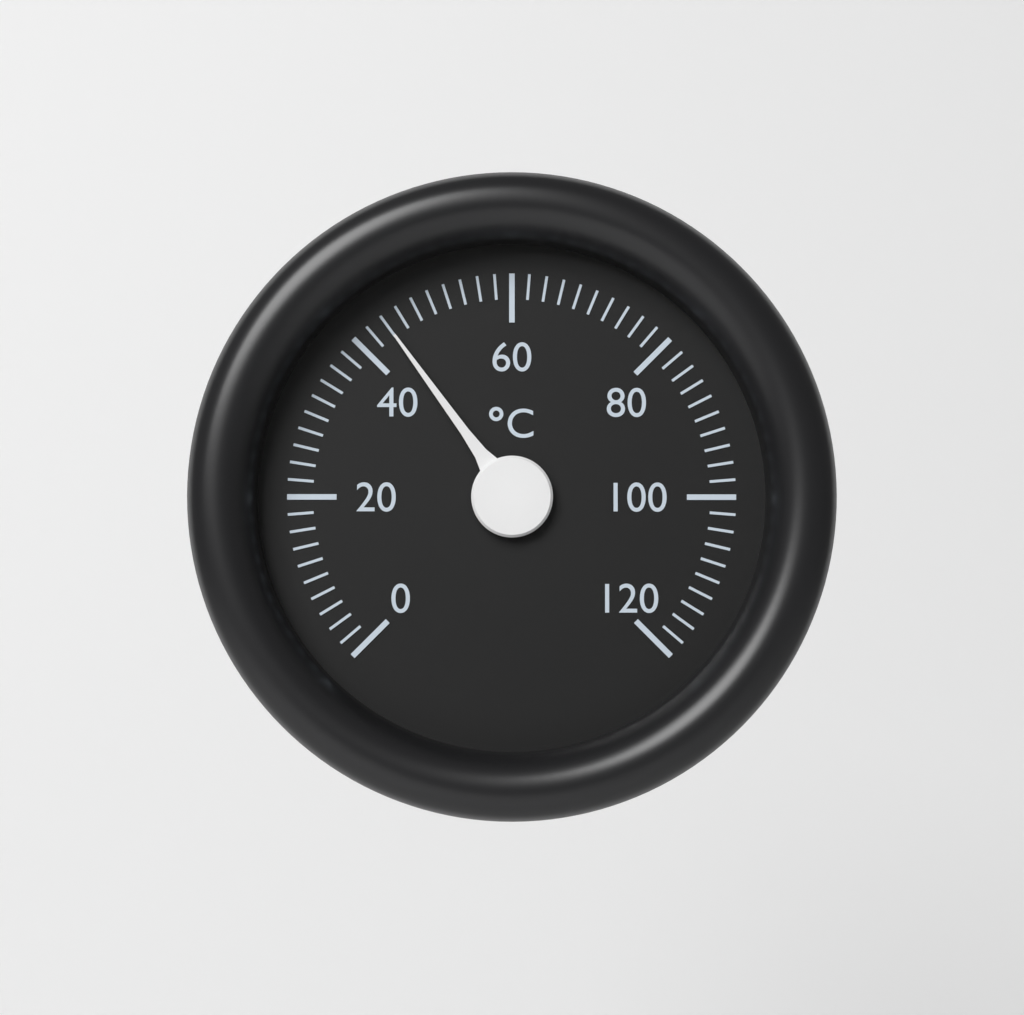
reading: 44 °C
